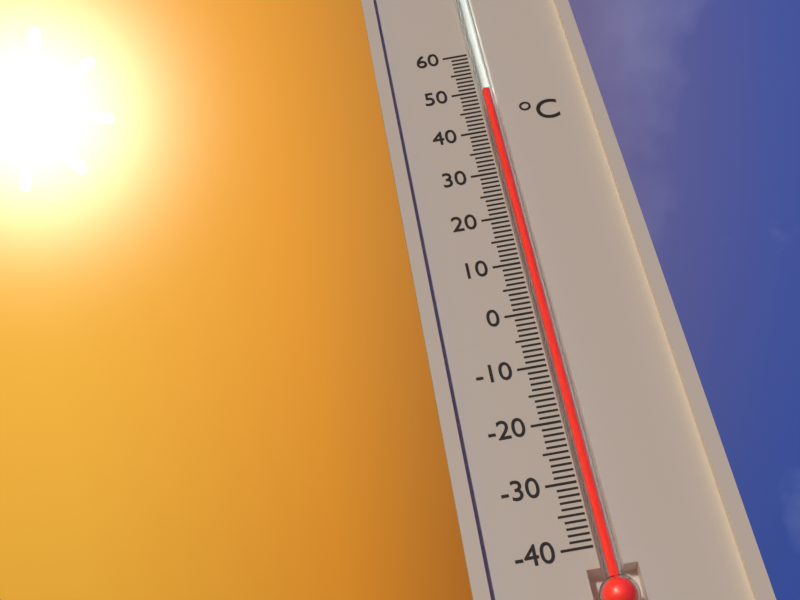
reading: 50 °C
